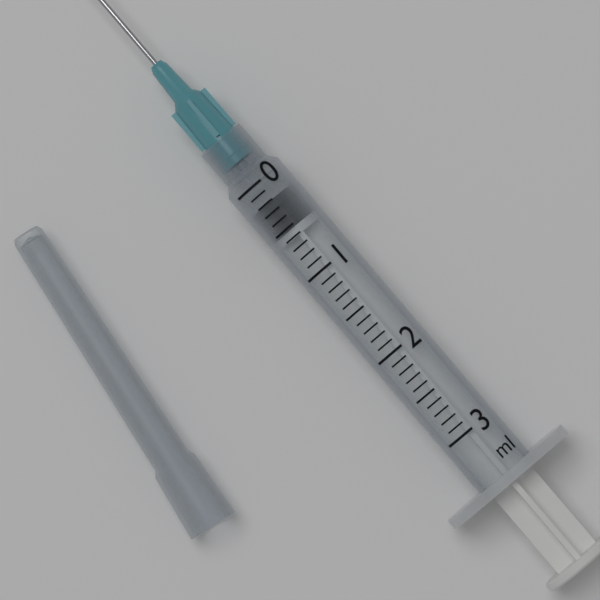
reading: 0.2 ml
